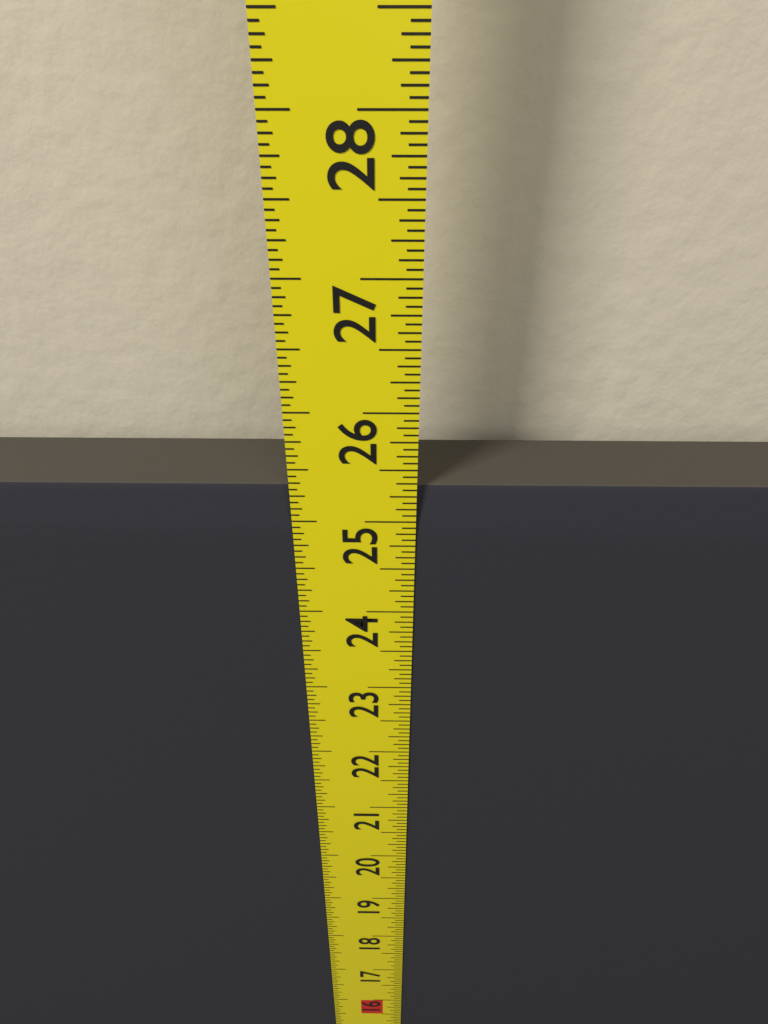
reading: 25.3125 in
